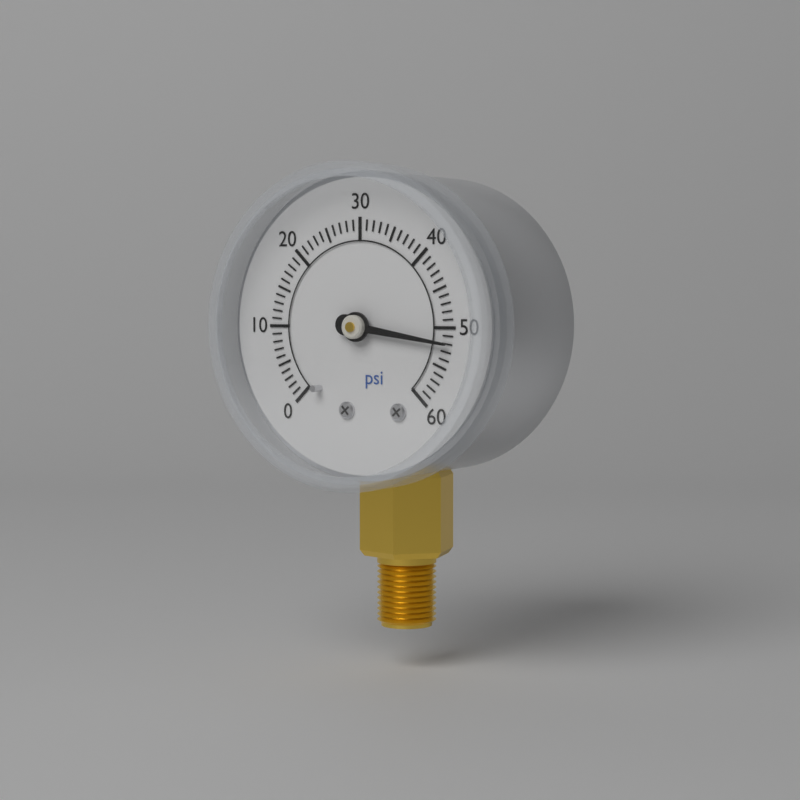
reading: 52 psi
